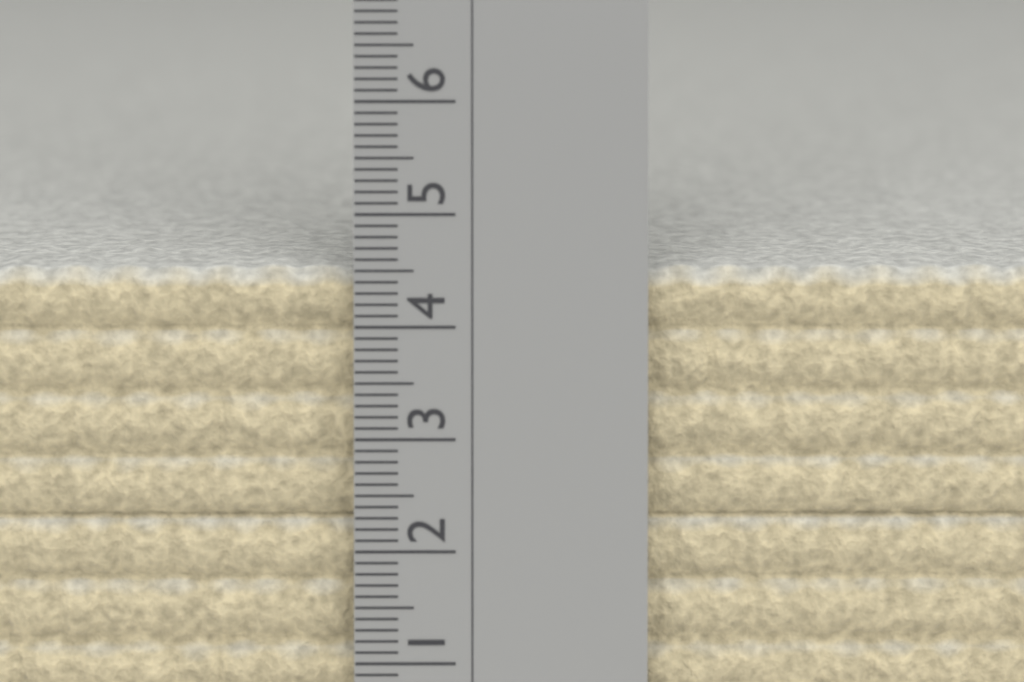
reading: 4.5 cm
